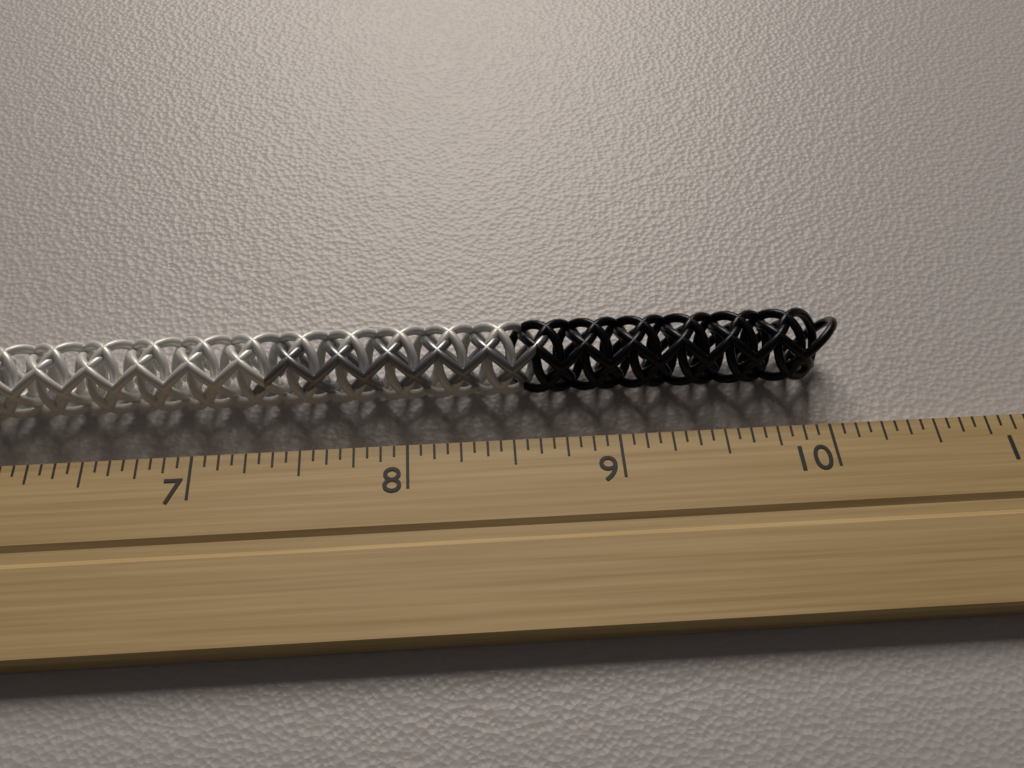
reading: 10.1250 inch
